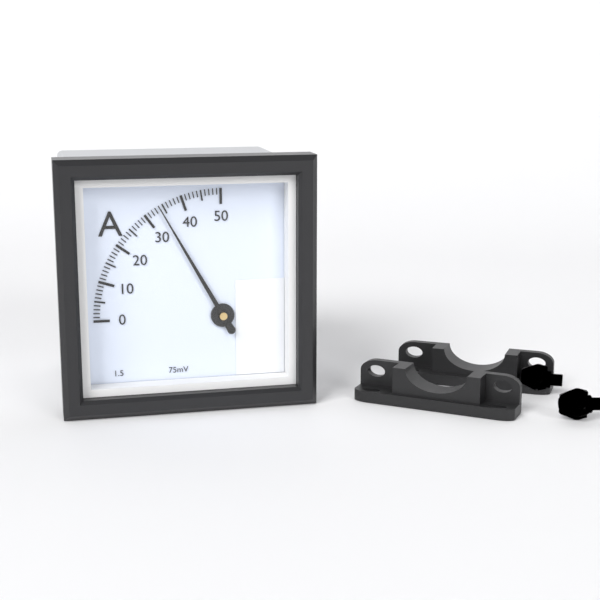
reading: 34 A
